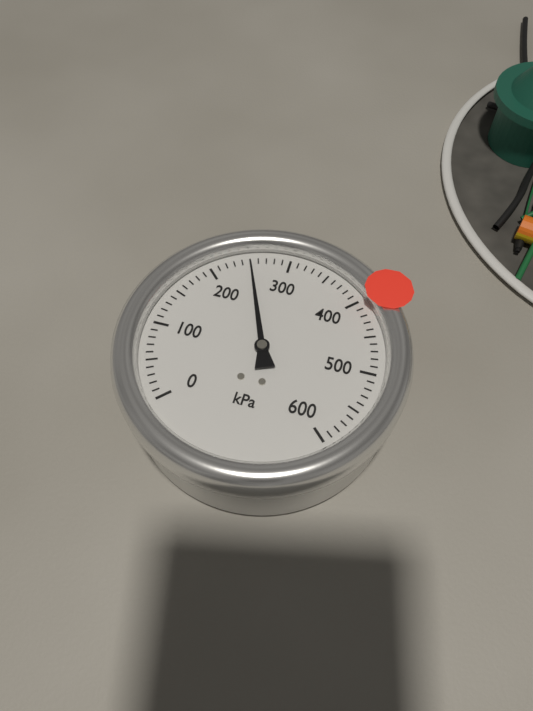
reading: 250 kPa
